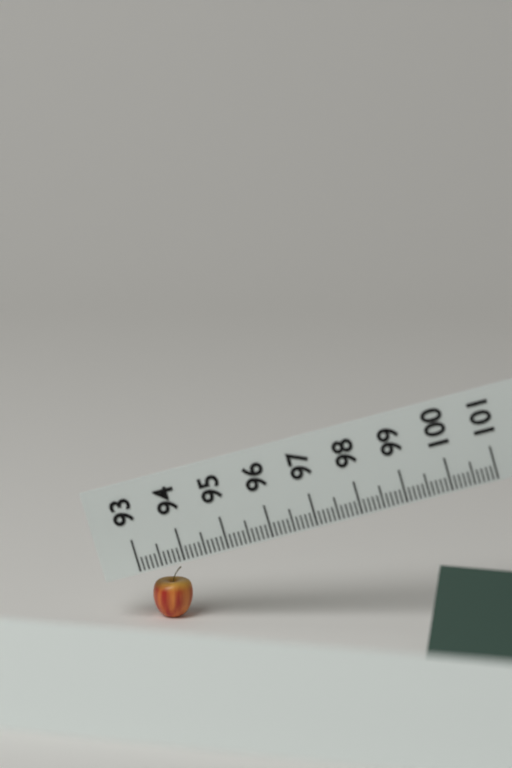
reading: 93.9 (no unit)
